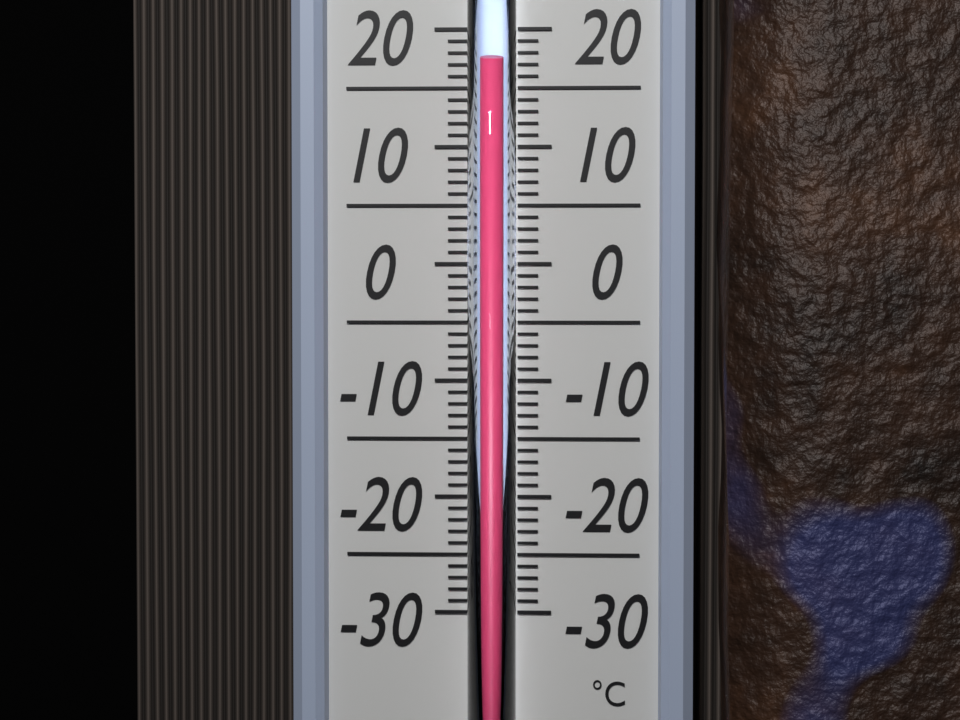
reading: 17 °C
